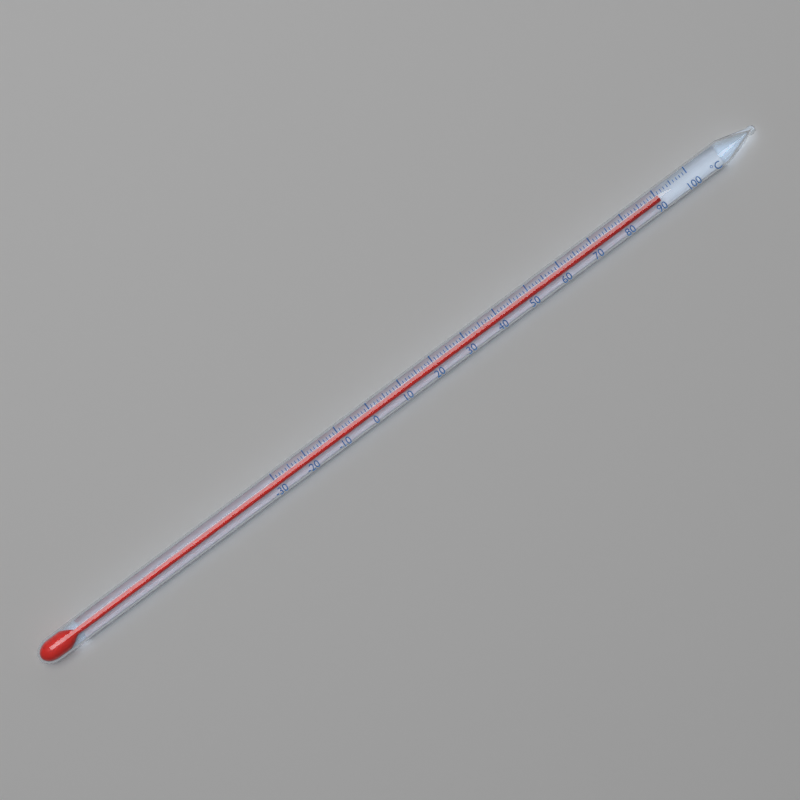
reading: 91 °C
